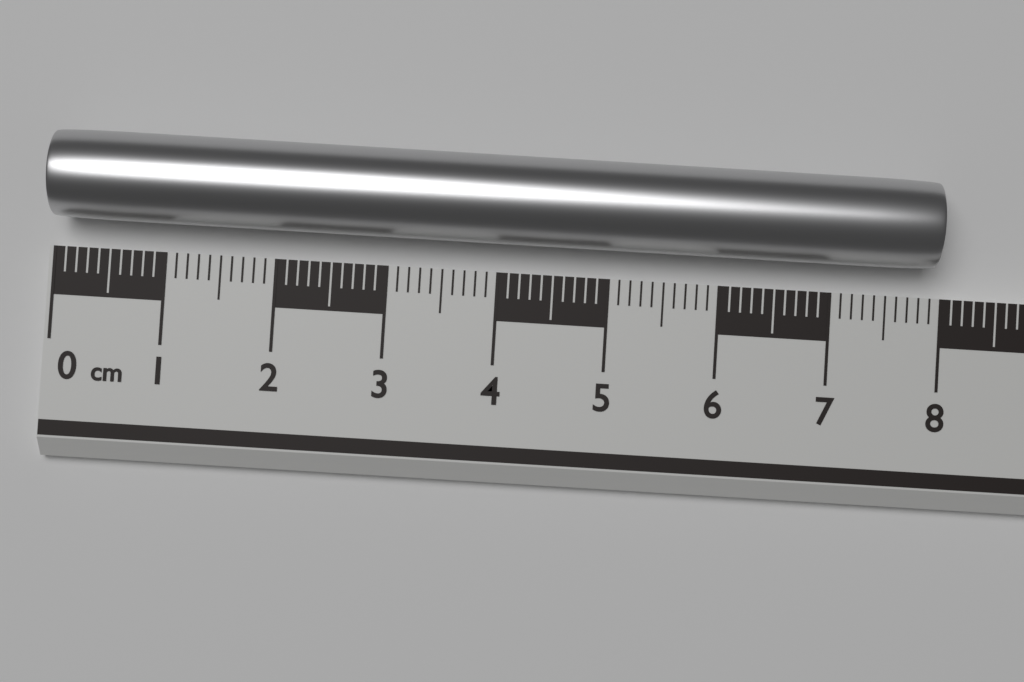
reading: 7.9 cm
